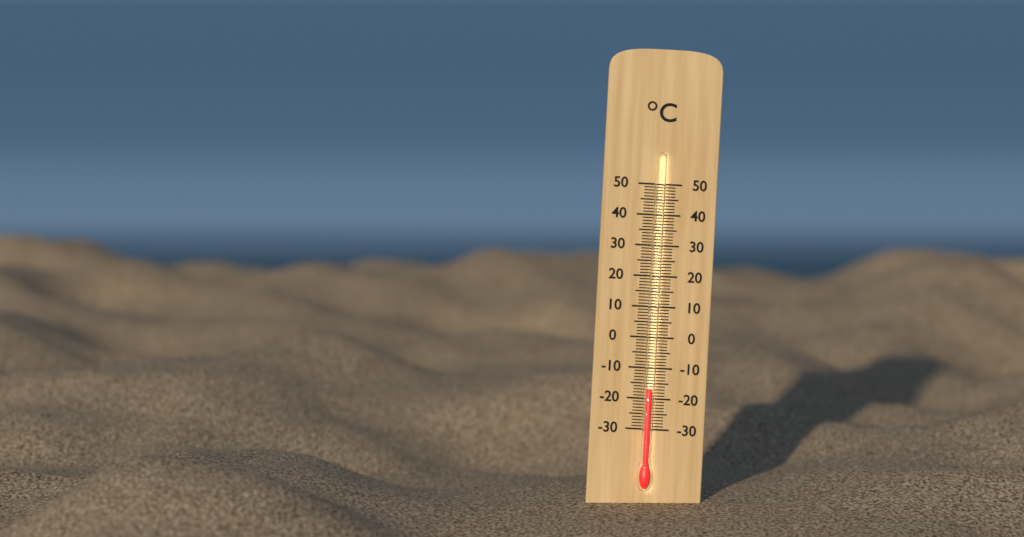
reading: -17 °C
